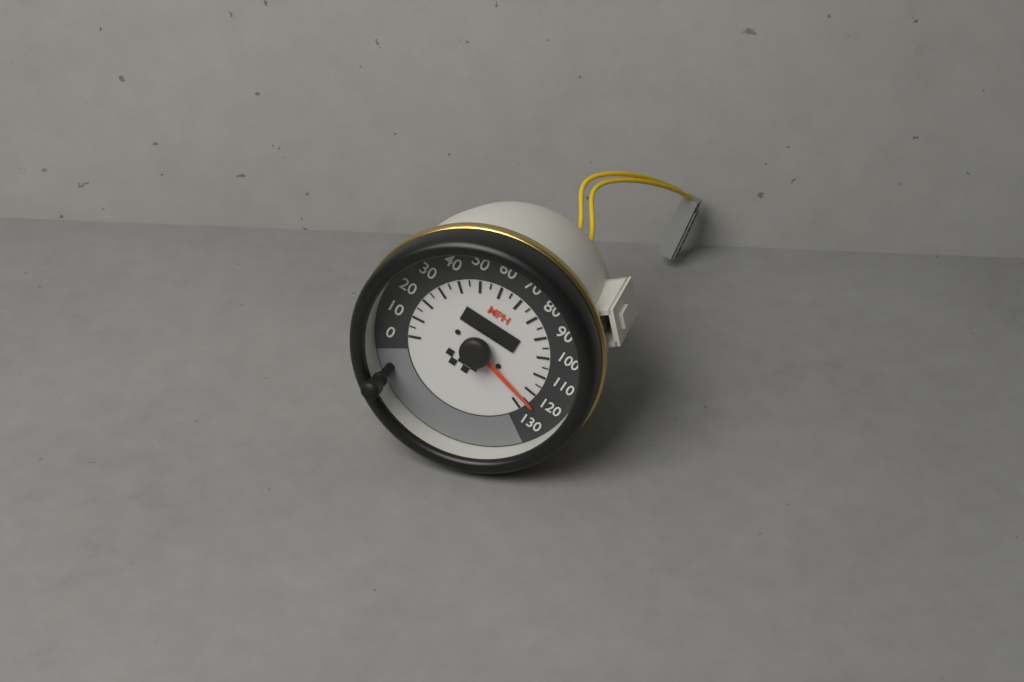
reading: 125 MPH
